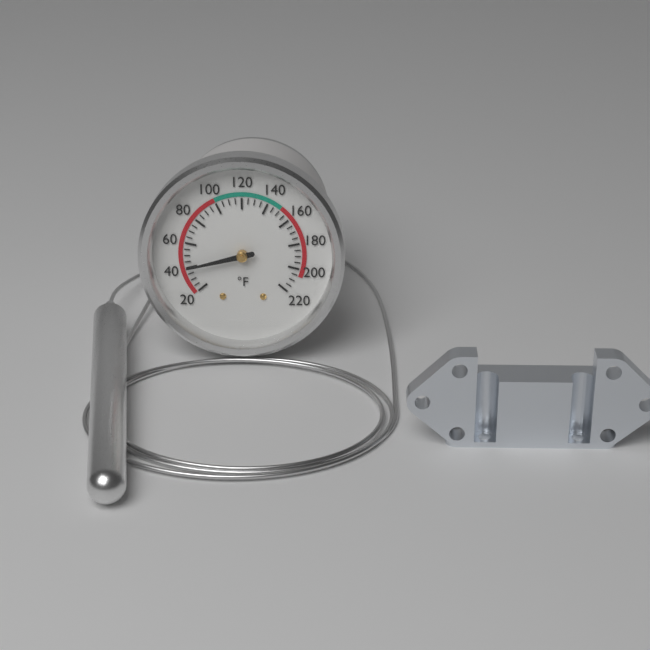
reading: 40 °F
